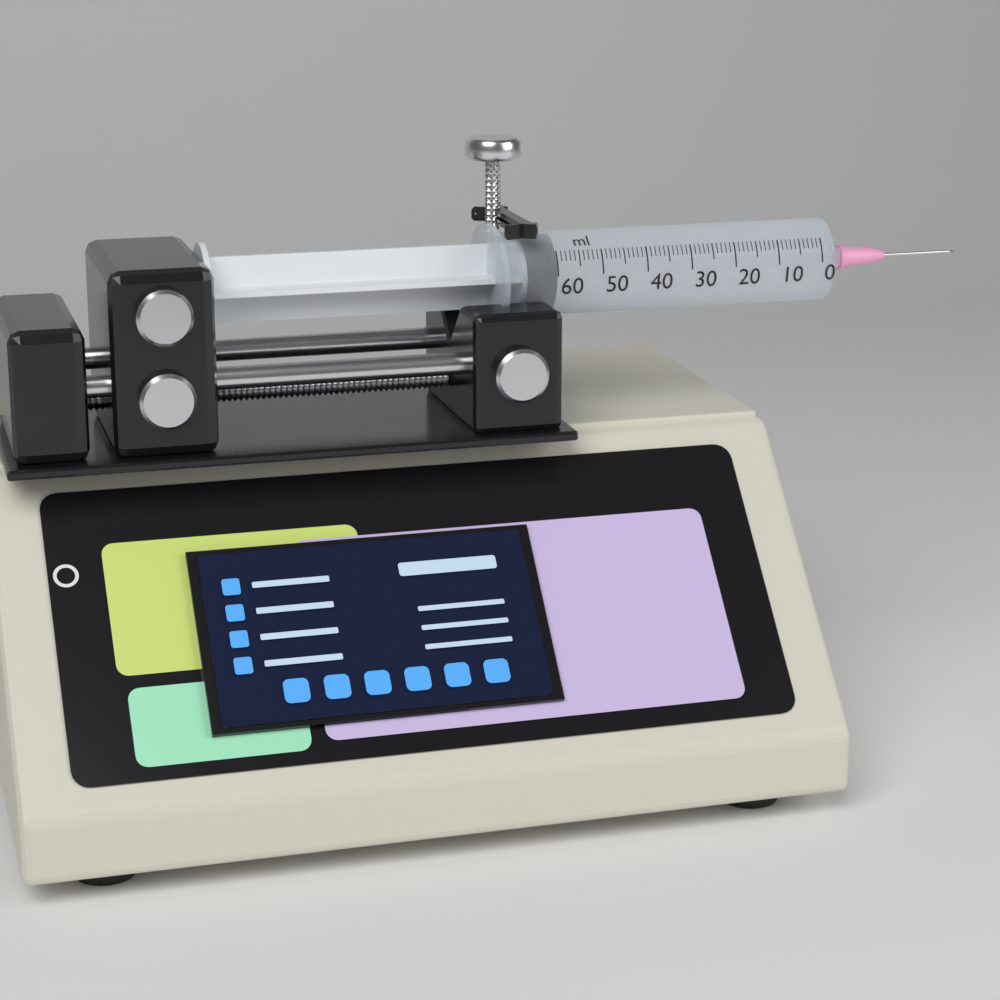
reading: 60 ml
